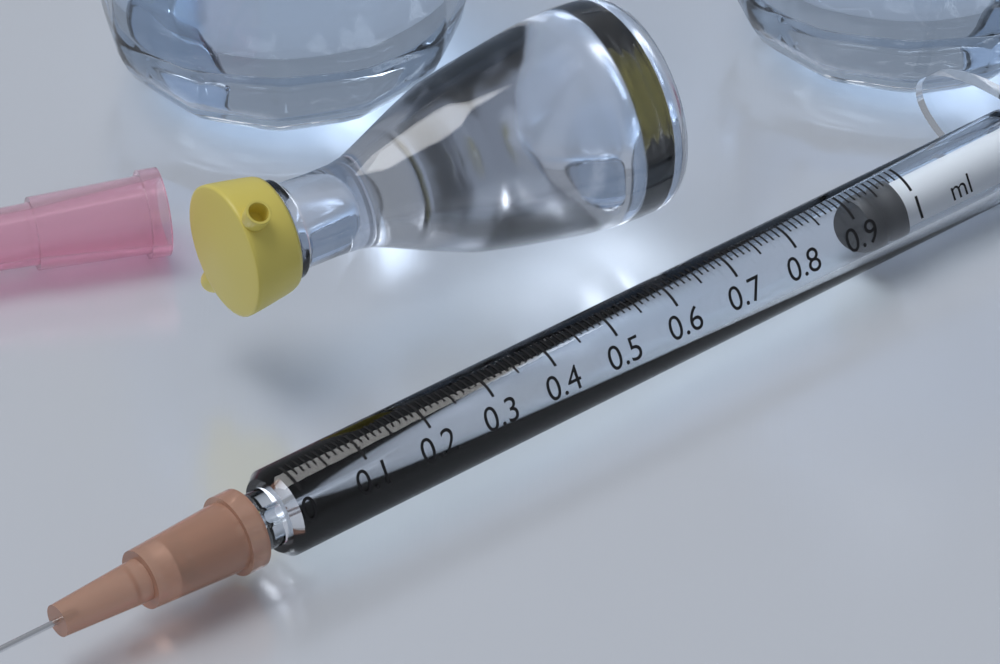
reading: 0.93 ml
